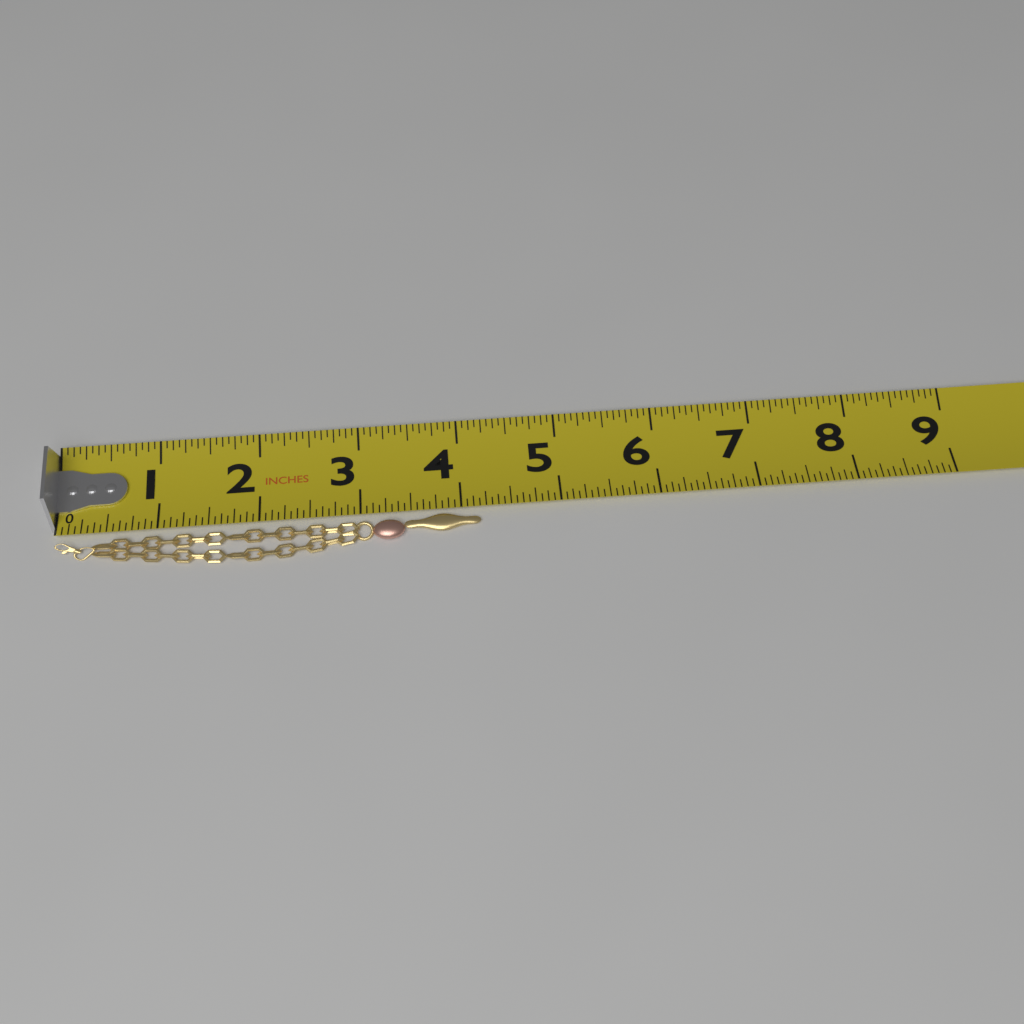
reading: 4.1875 in
